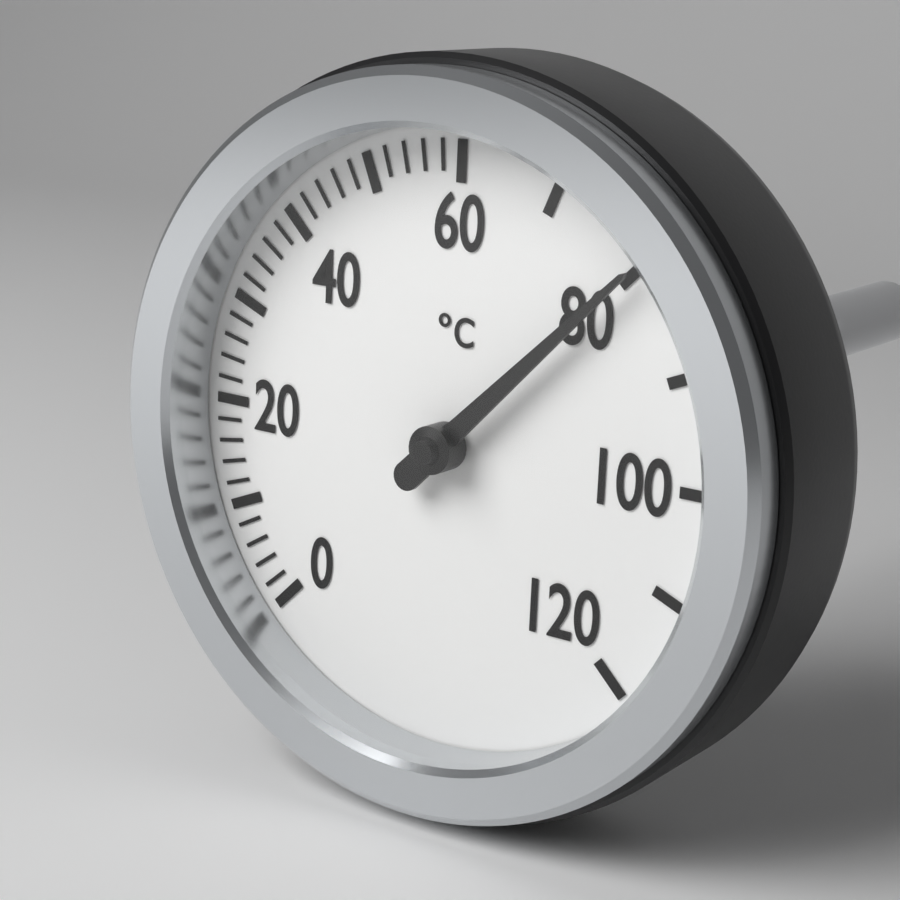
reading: 80 °C
